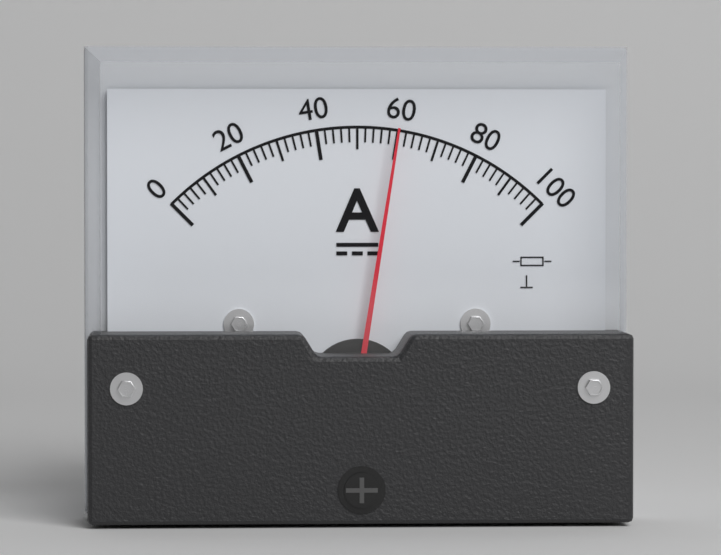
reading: 60 A
